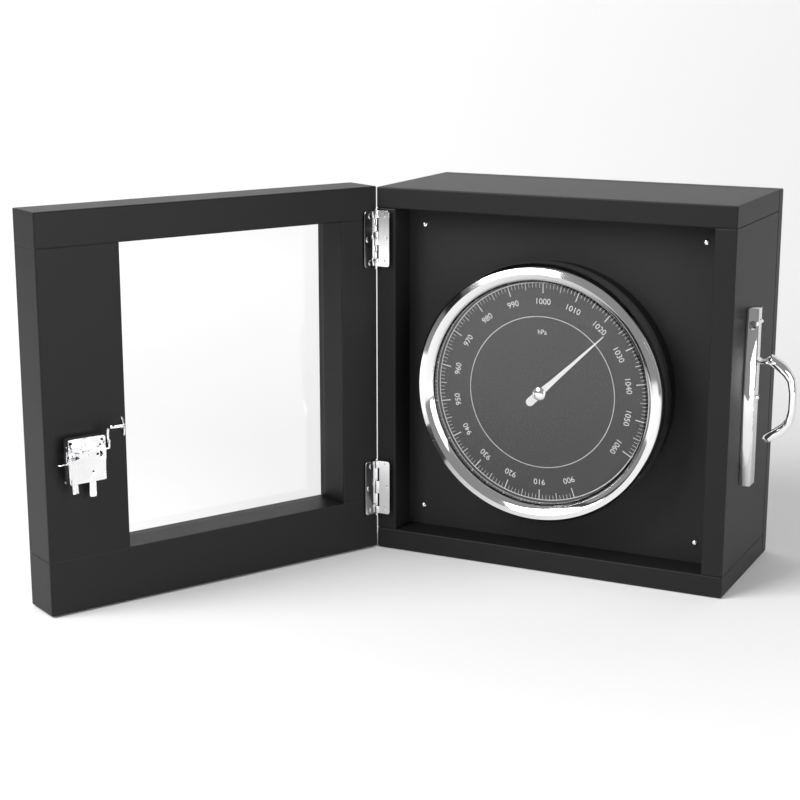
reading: 1023 hPa
